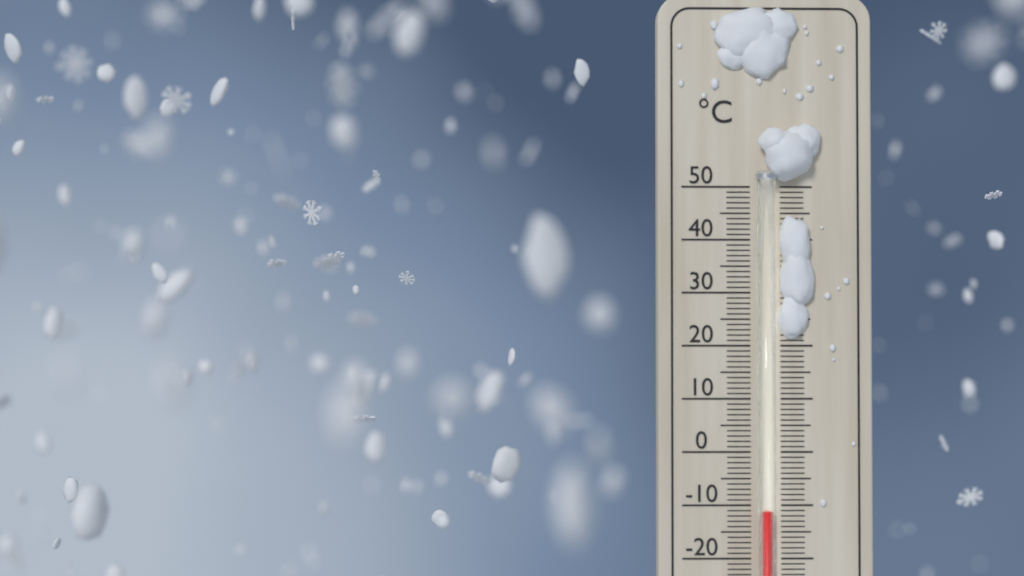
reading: -11 °C
